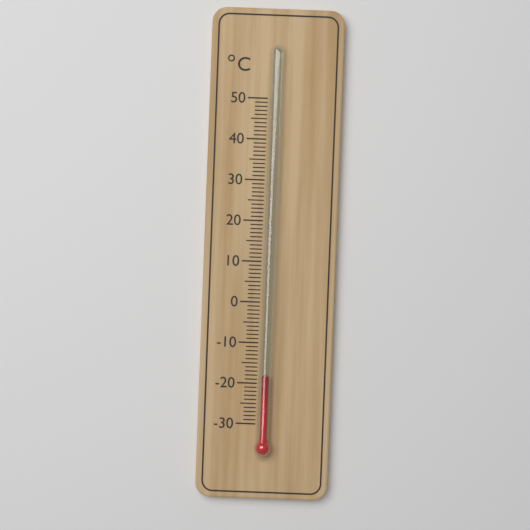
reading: -18 °C
